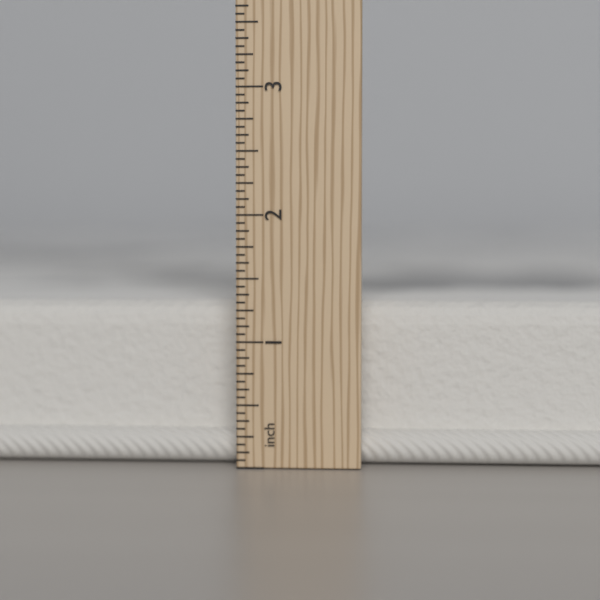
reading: 1.3125 in
